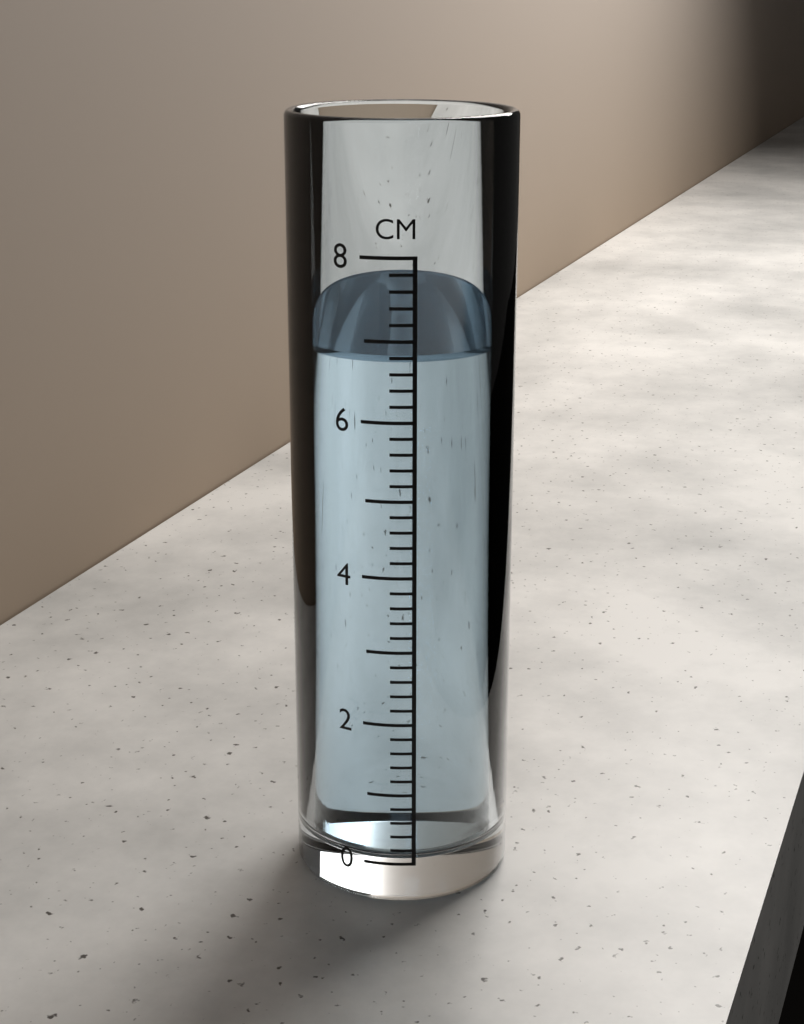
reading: 6.8 cm
